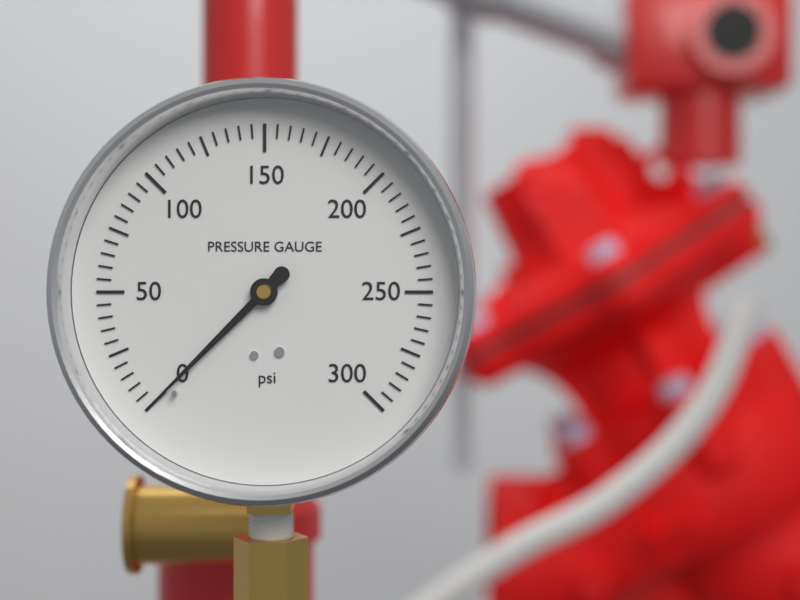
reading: 0 psi
